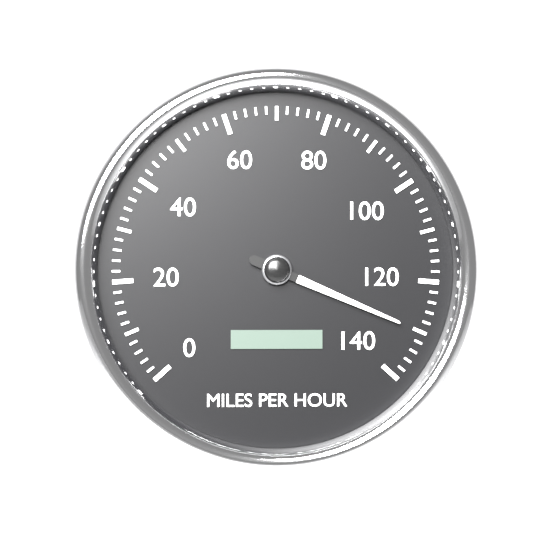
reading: 130 mph
